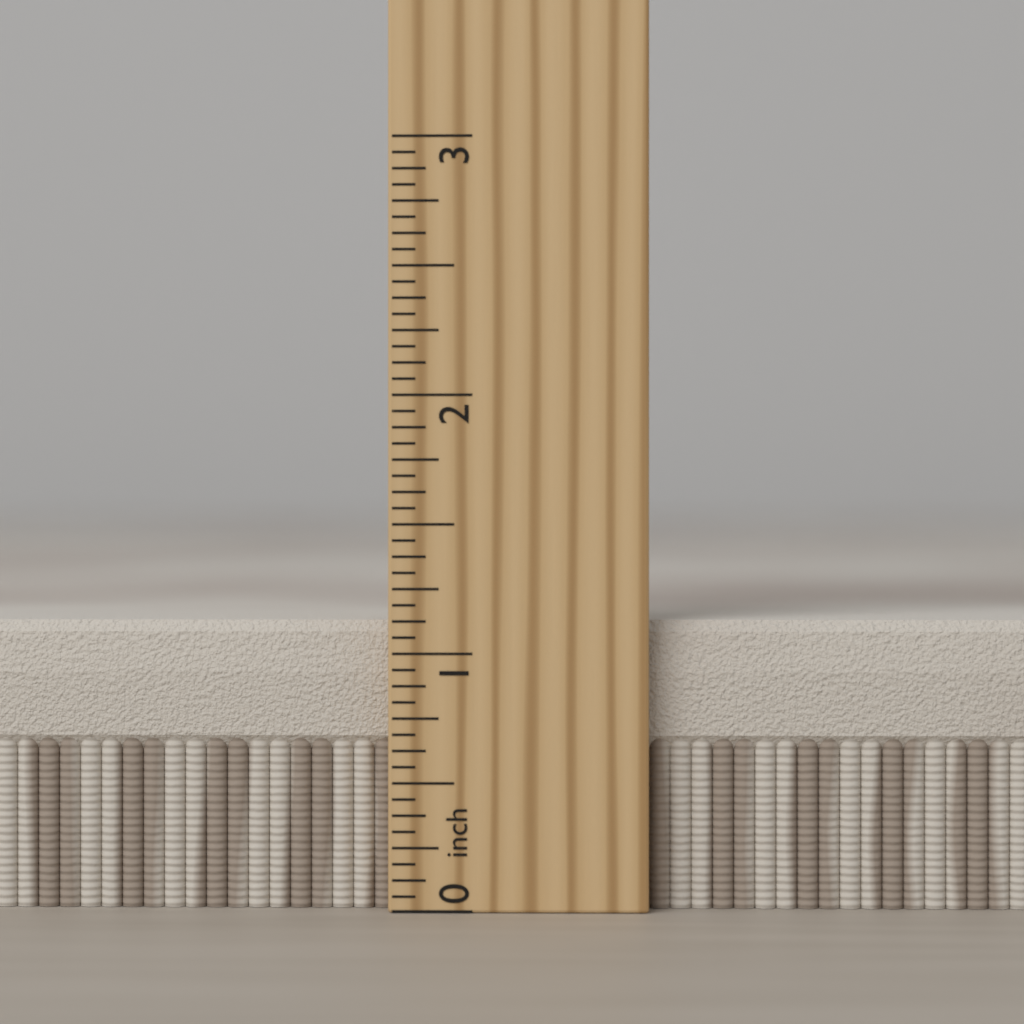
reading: 1.1250 inch
